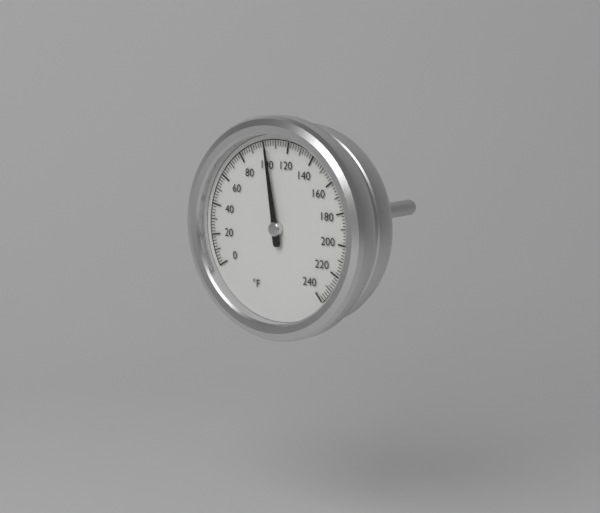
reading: 102 °F
